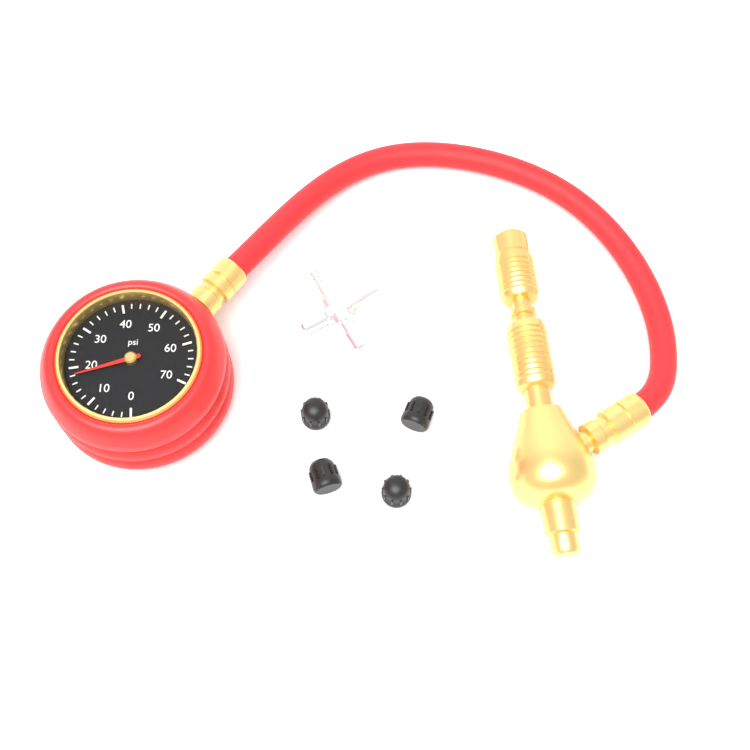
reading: 18 psi
